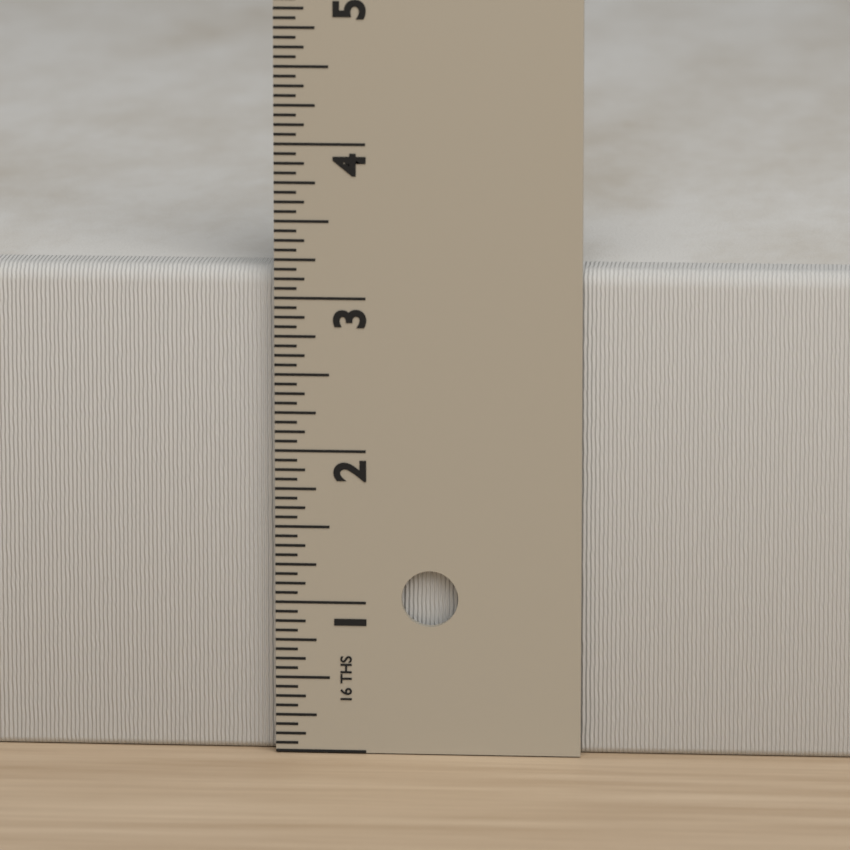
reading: 3.1875 in
